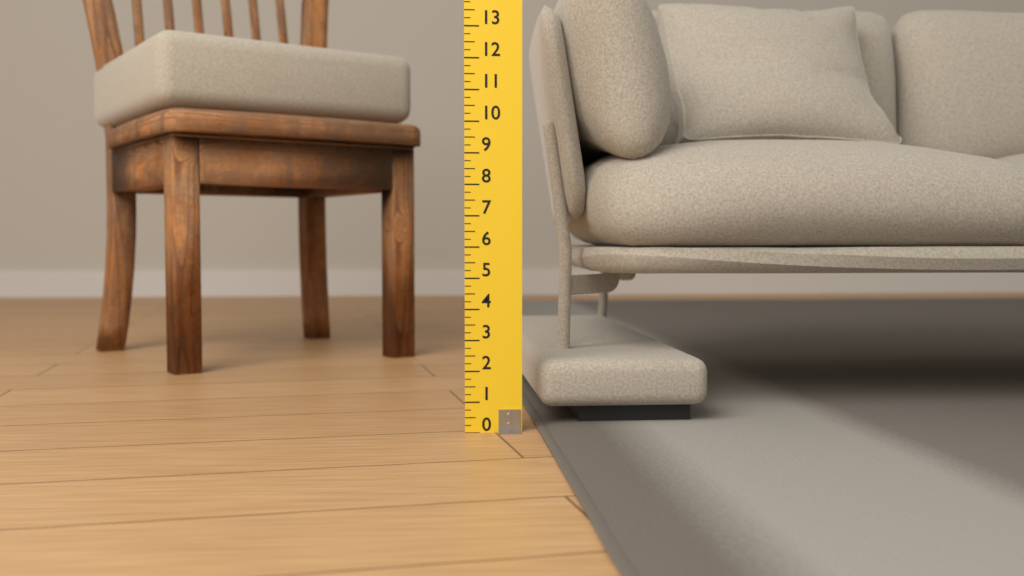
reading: 2.25 (no unit)
